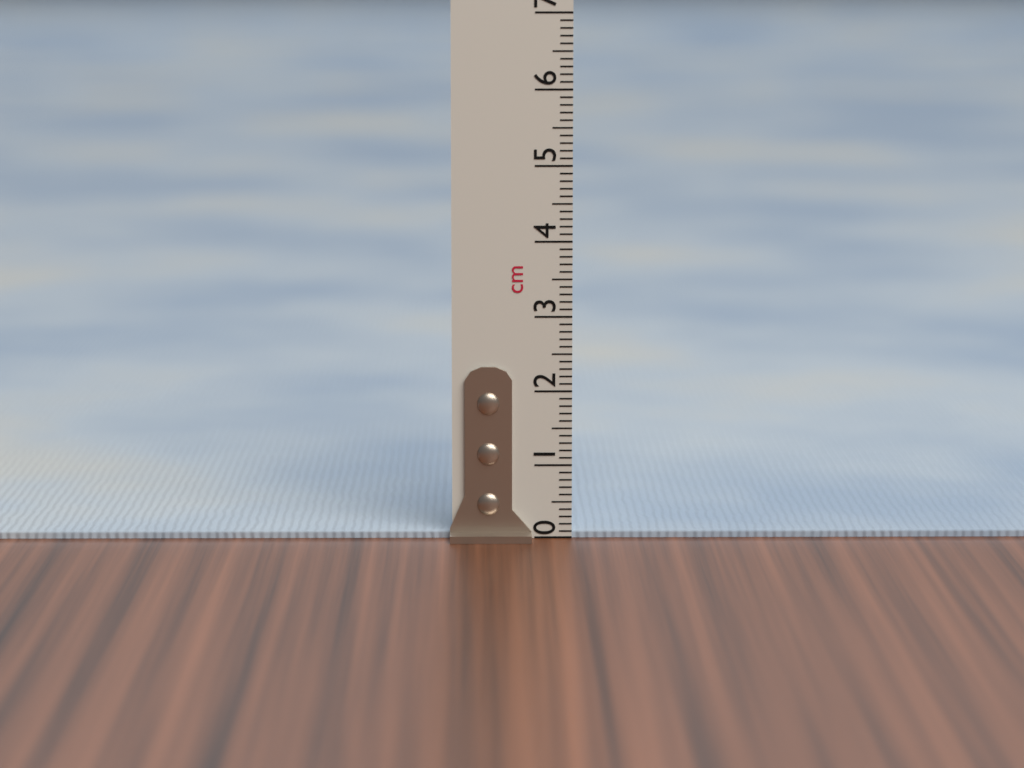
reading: 0.1 cm
